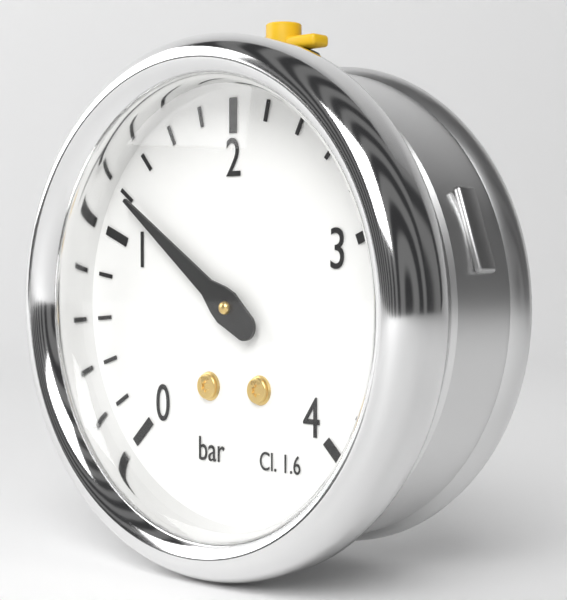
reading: 1.2 bar
